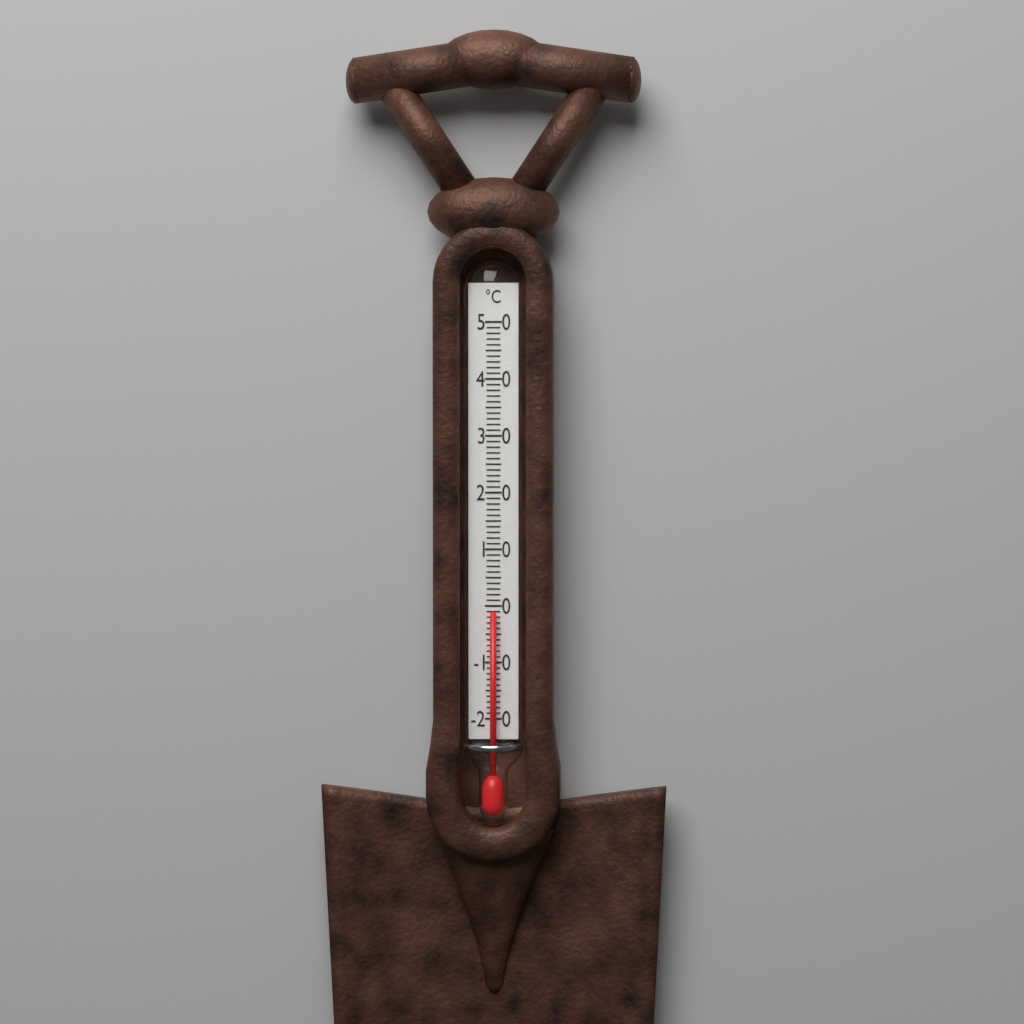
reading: -1 °C
